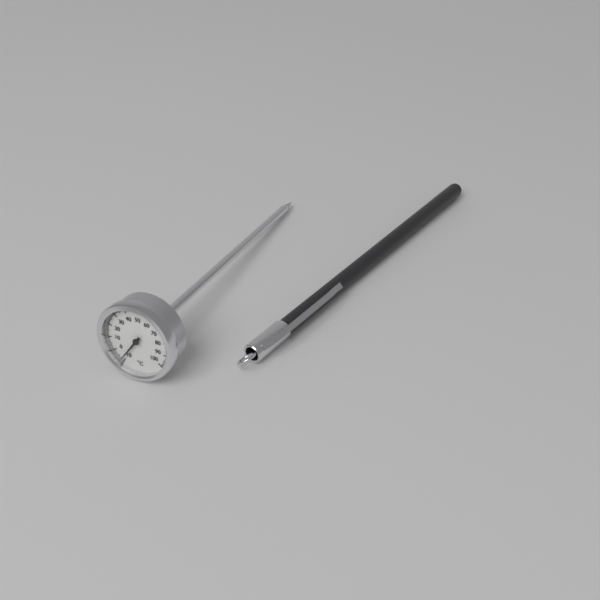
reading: -8 °C
